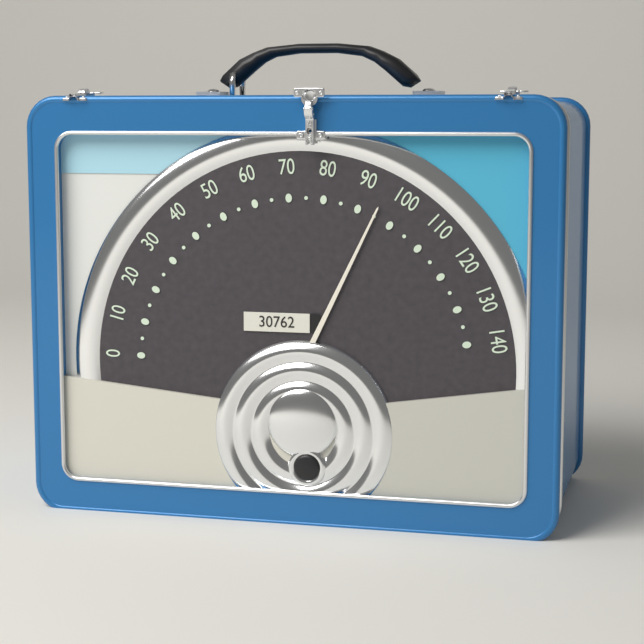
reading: 95 (no unit)
